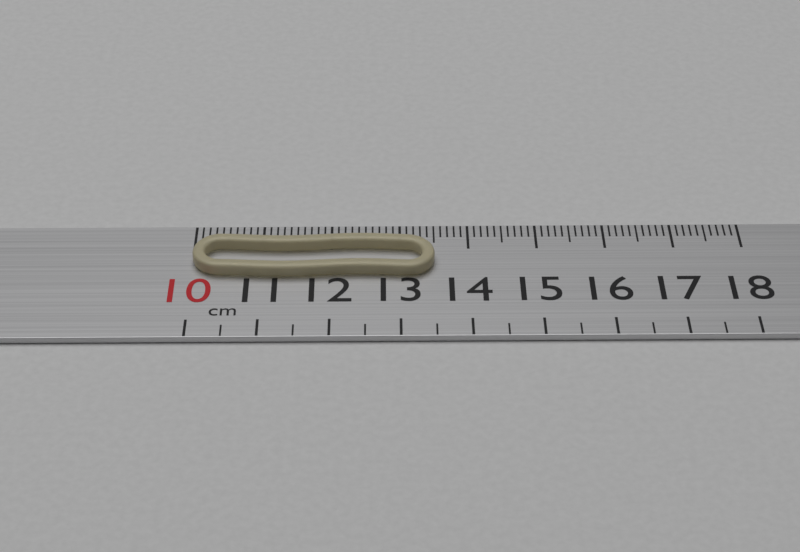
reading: 13.5 cm
